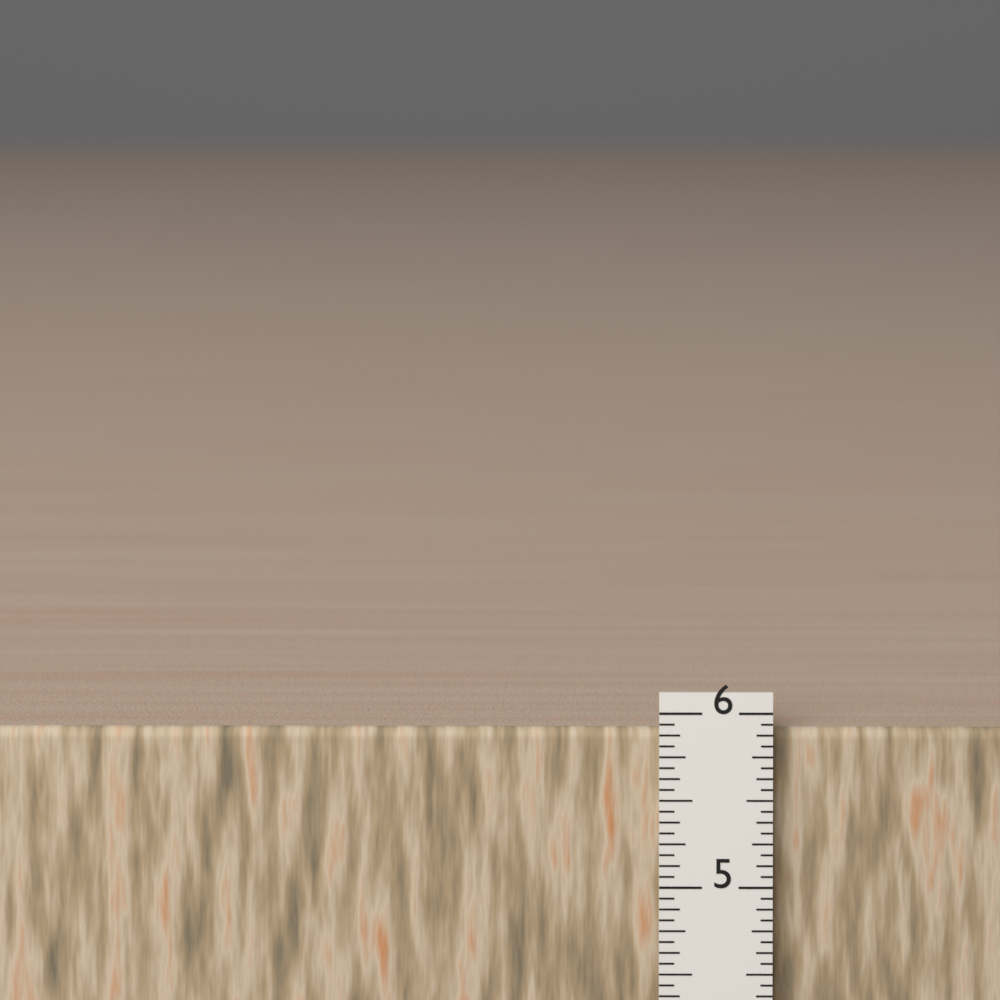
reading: 5.8750 in
